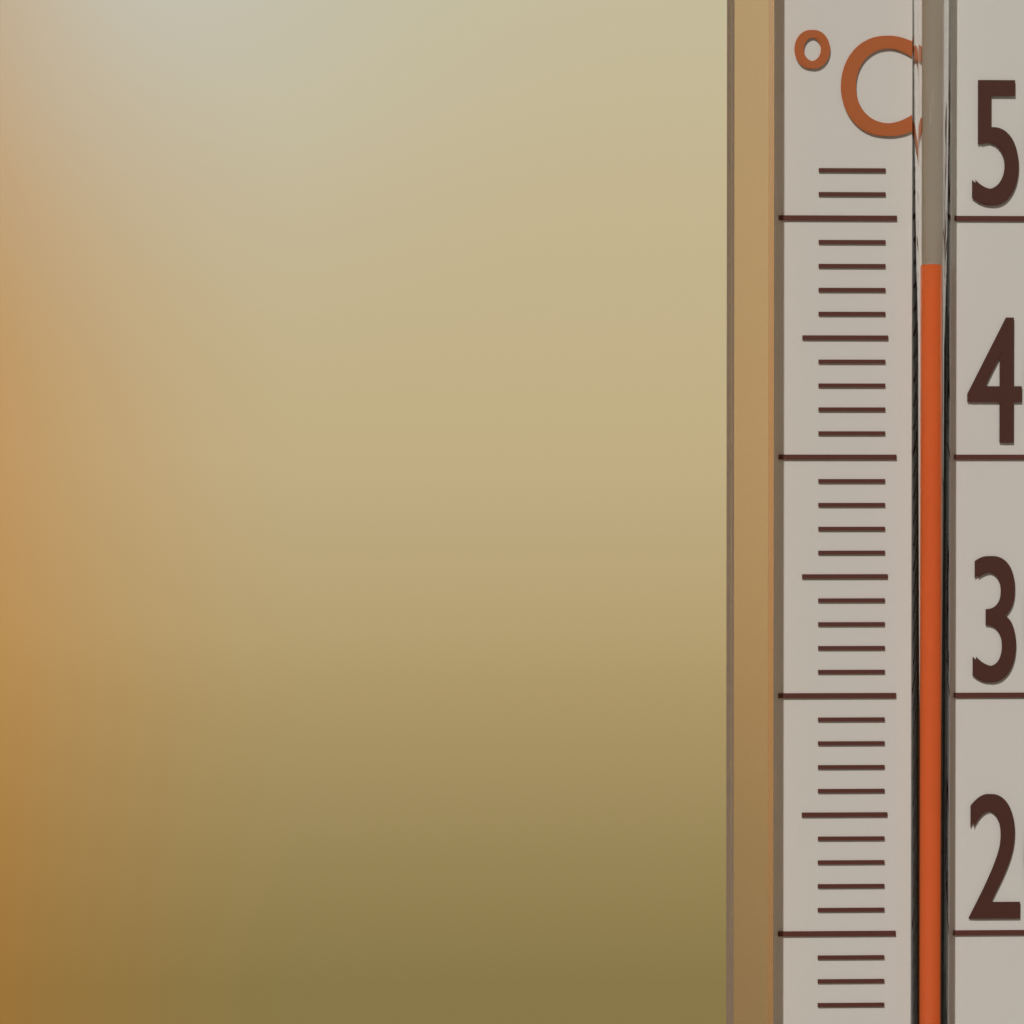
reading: 48 °C
